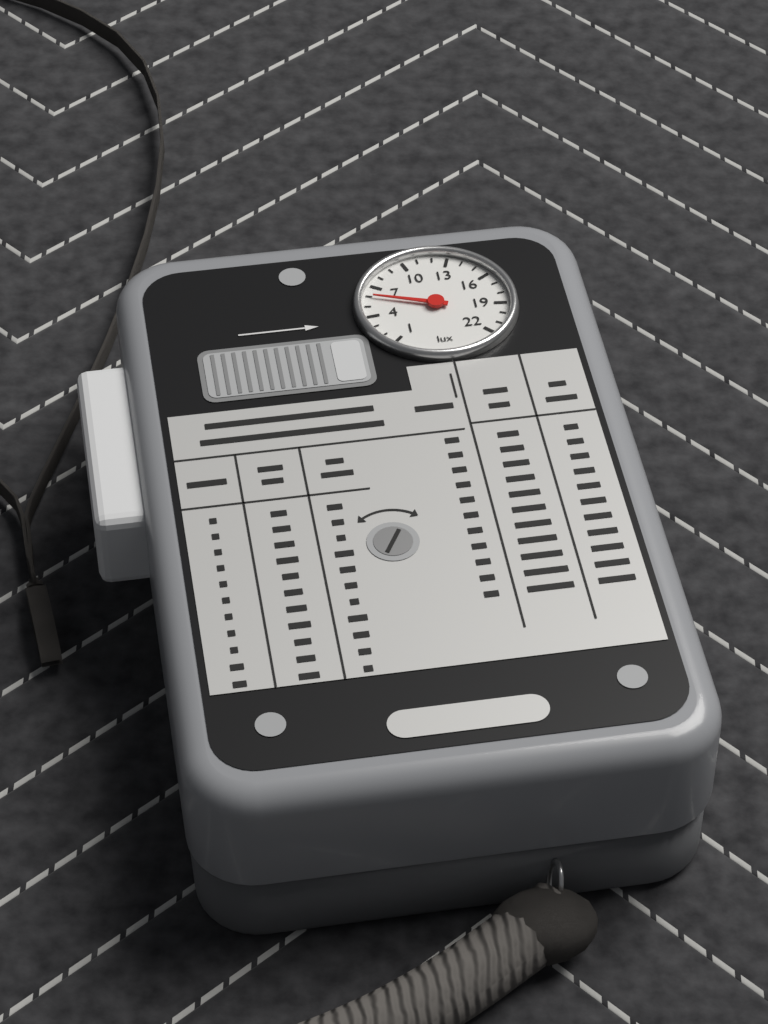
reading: 6 lux
